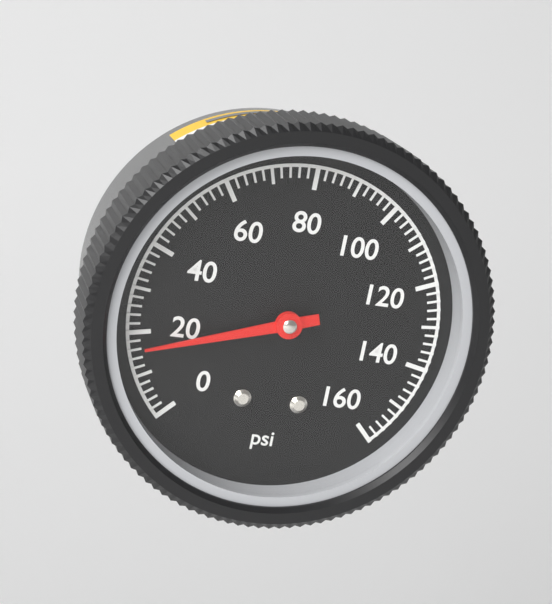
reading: 16 psi
